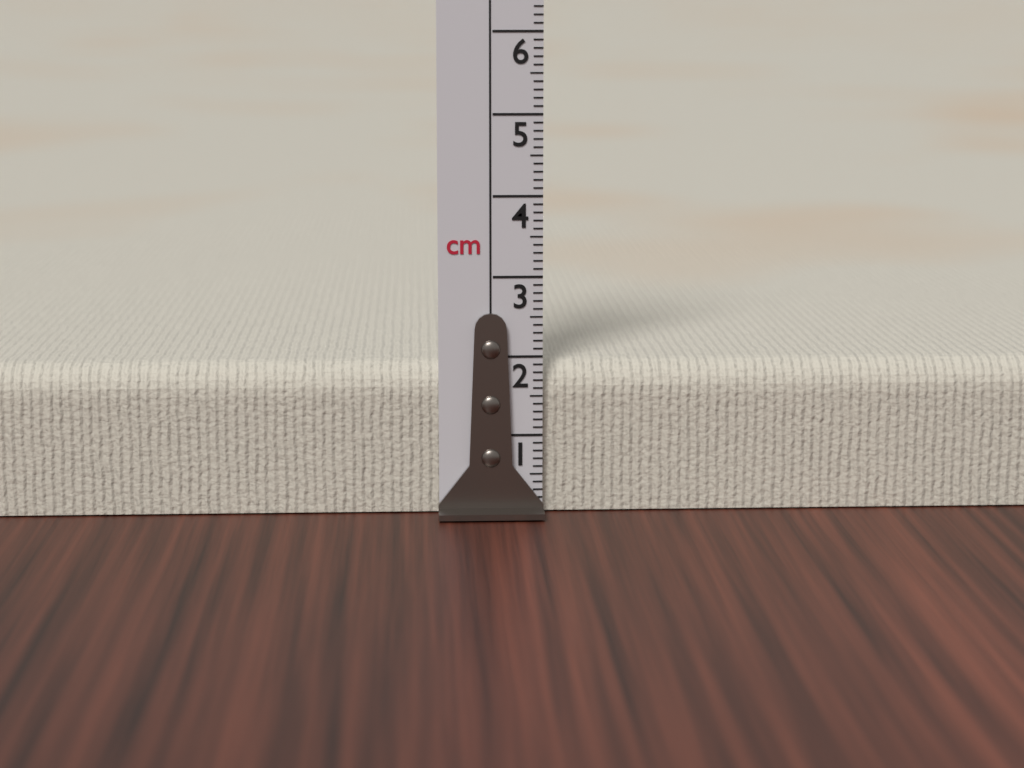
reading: 1.9 cm
